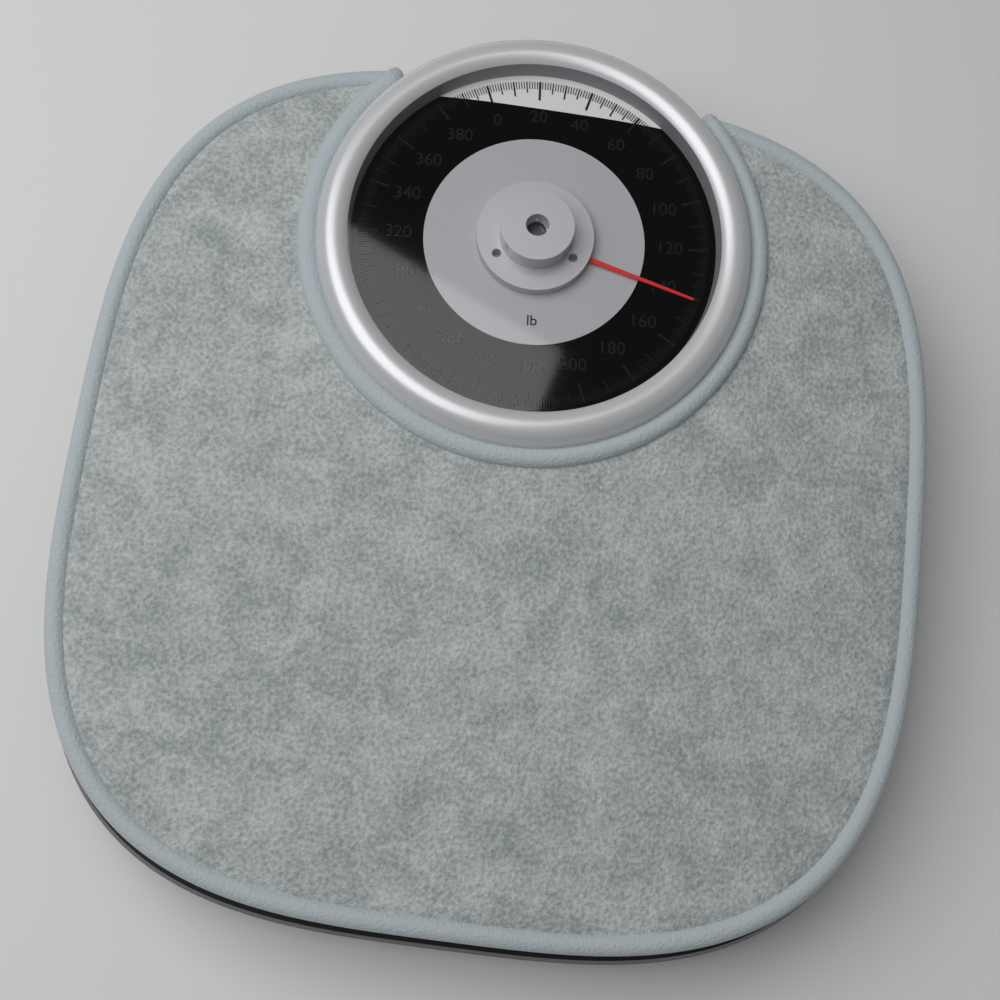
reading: 141 lb
